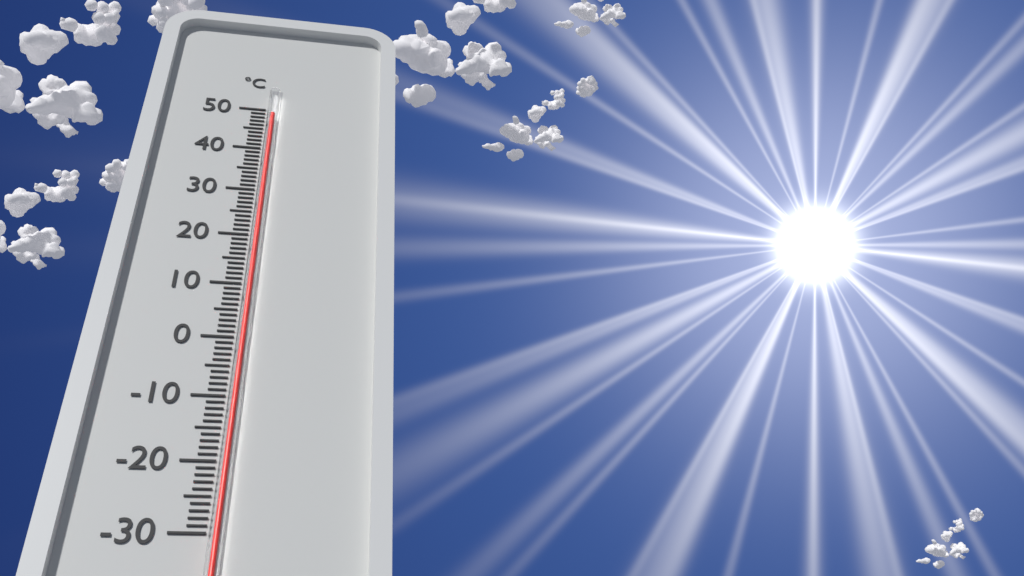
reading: 48 °C
